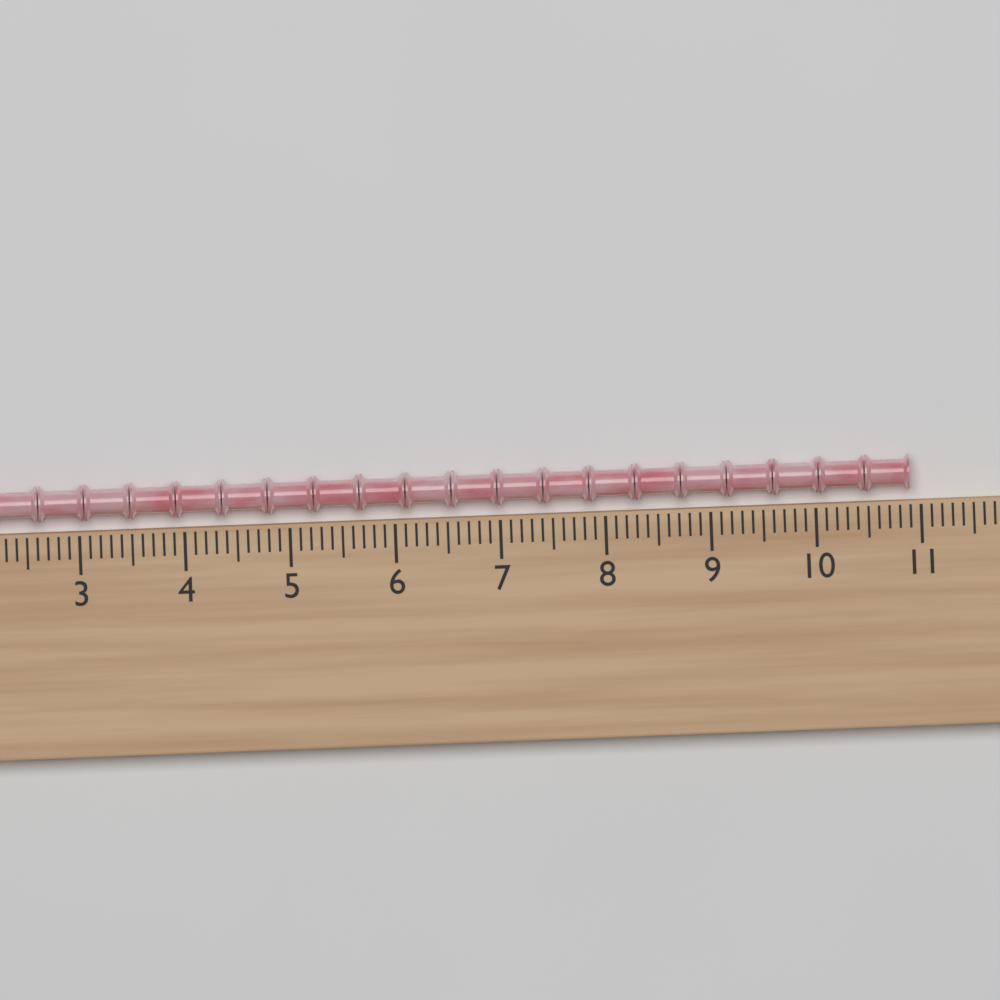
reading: 10.9 (no unit)
